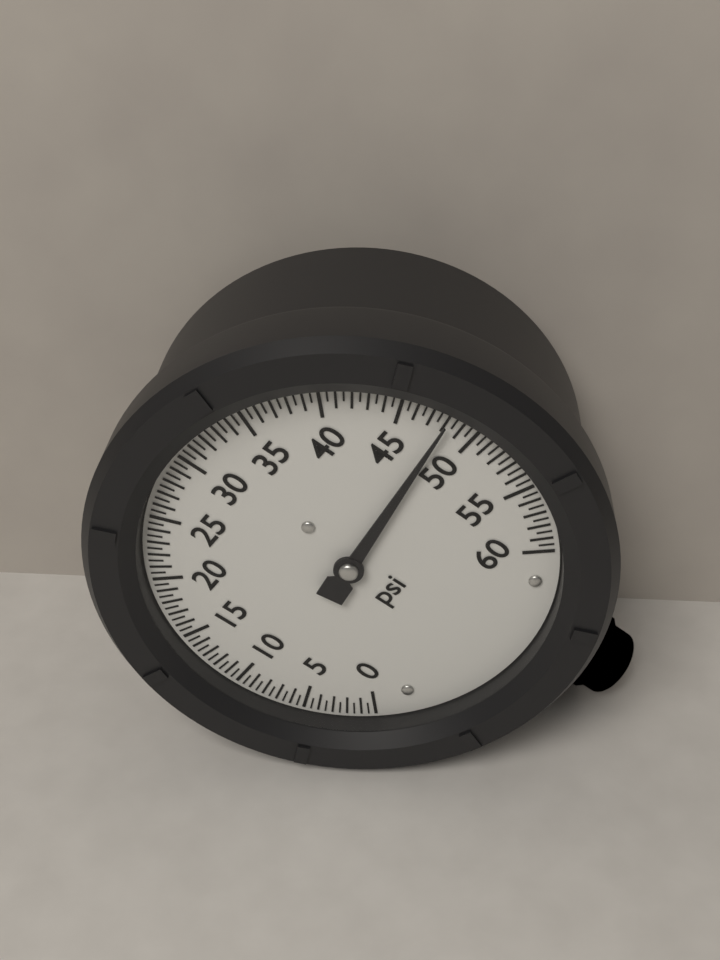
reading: 48.0 psi
